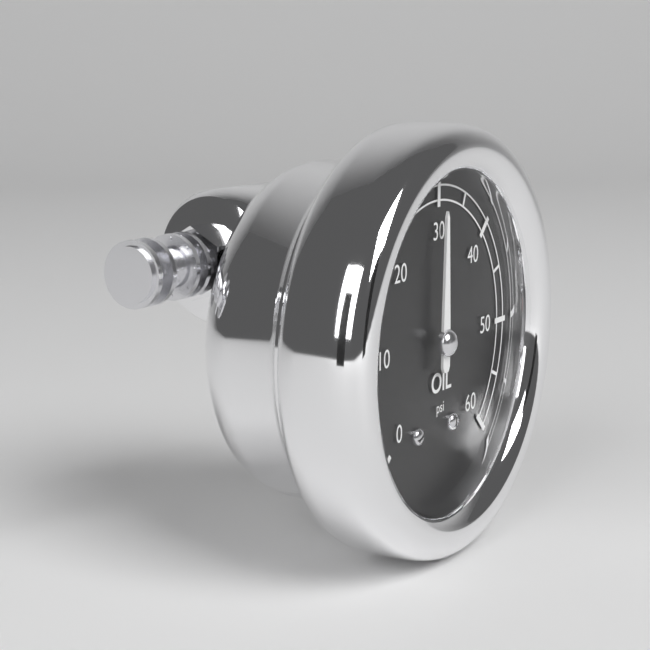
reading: 30 psi
